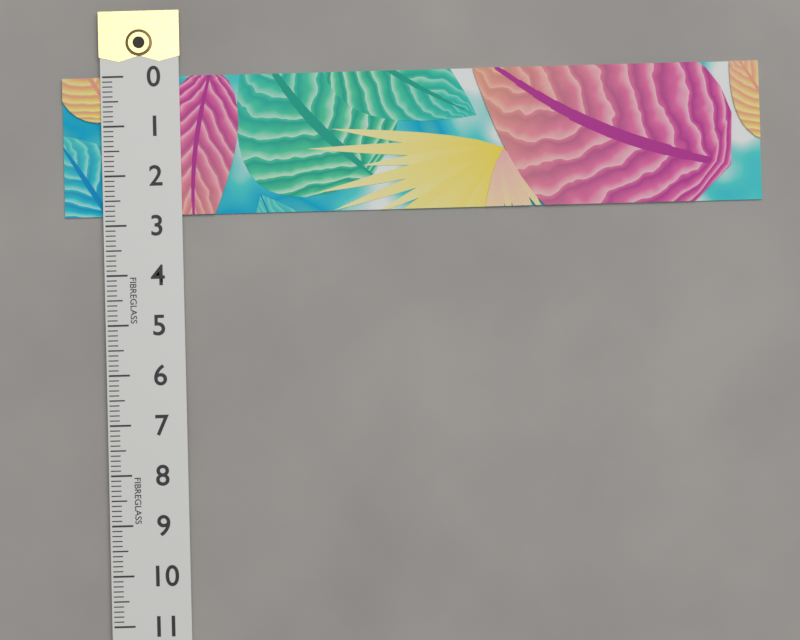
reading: 2.8 (no unit)
